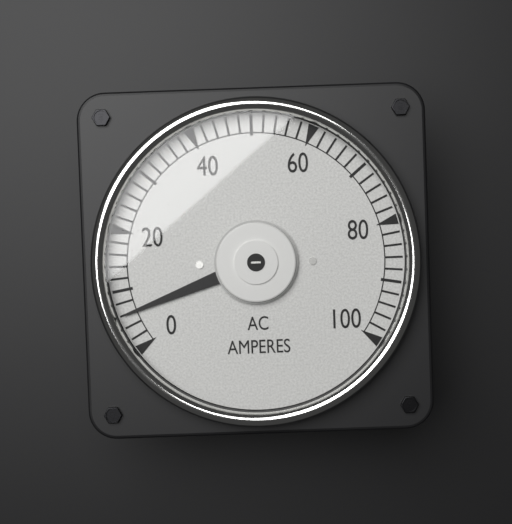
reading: 6 A
